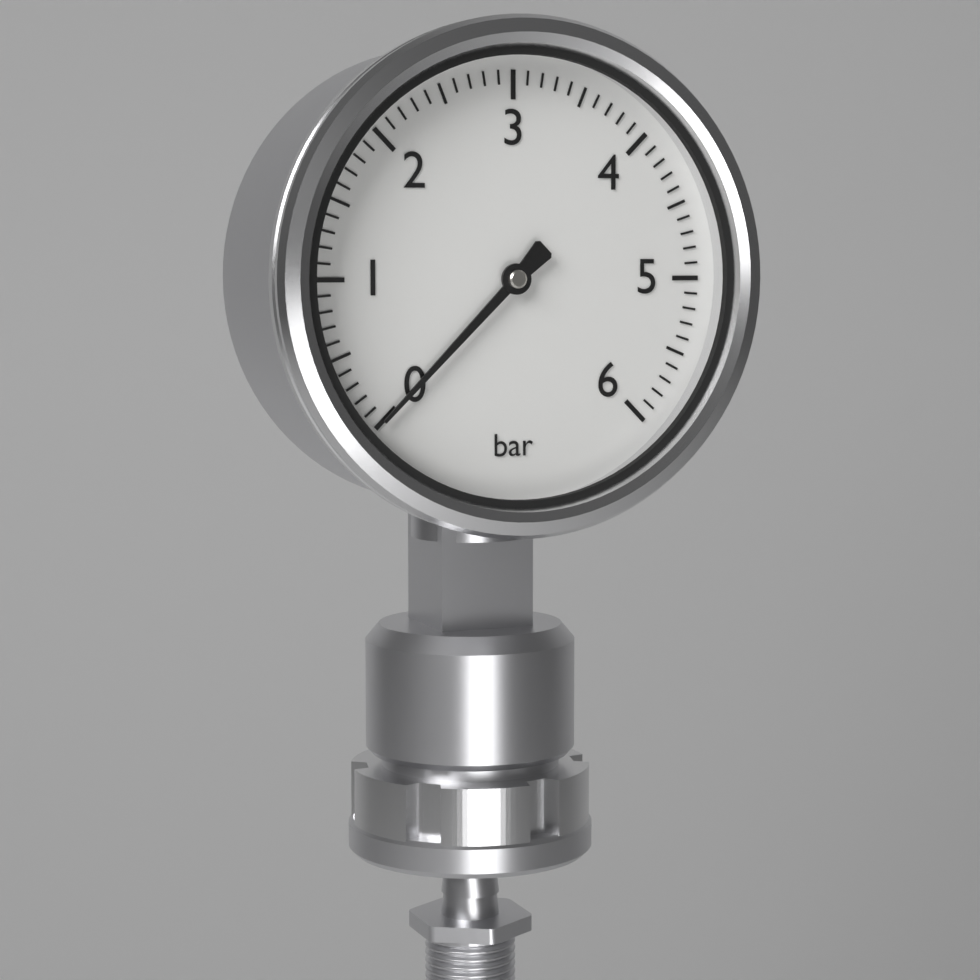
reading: 0.0 bar
